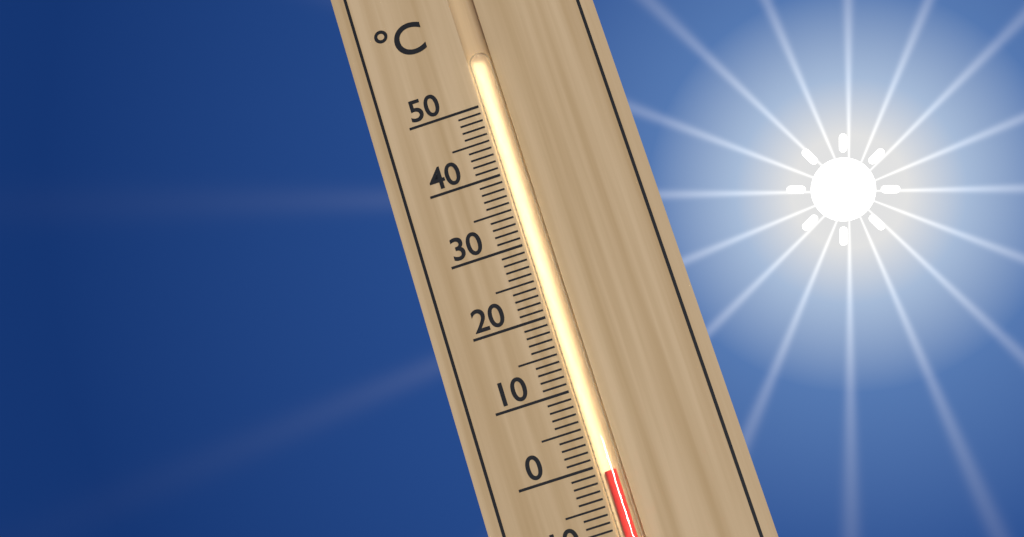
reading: -1 °C
